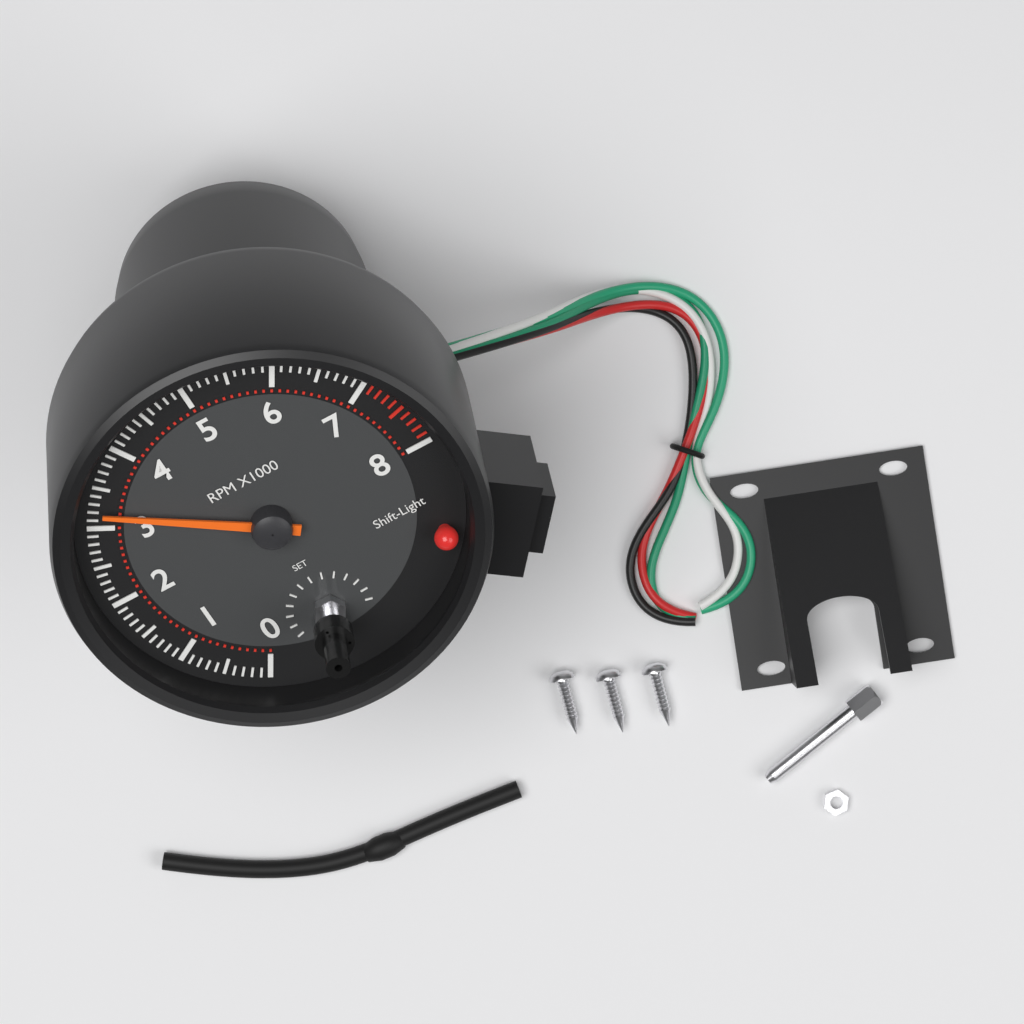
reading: 3200 RPM
